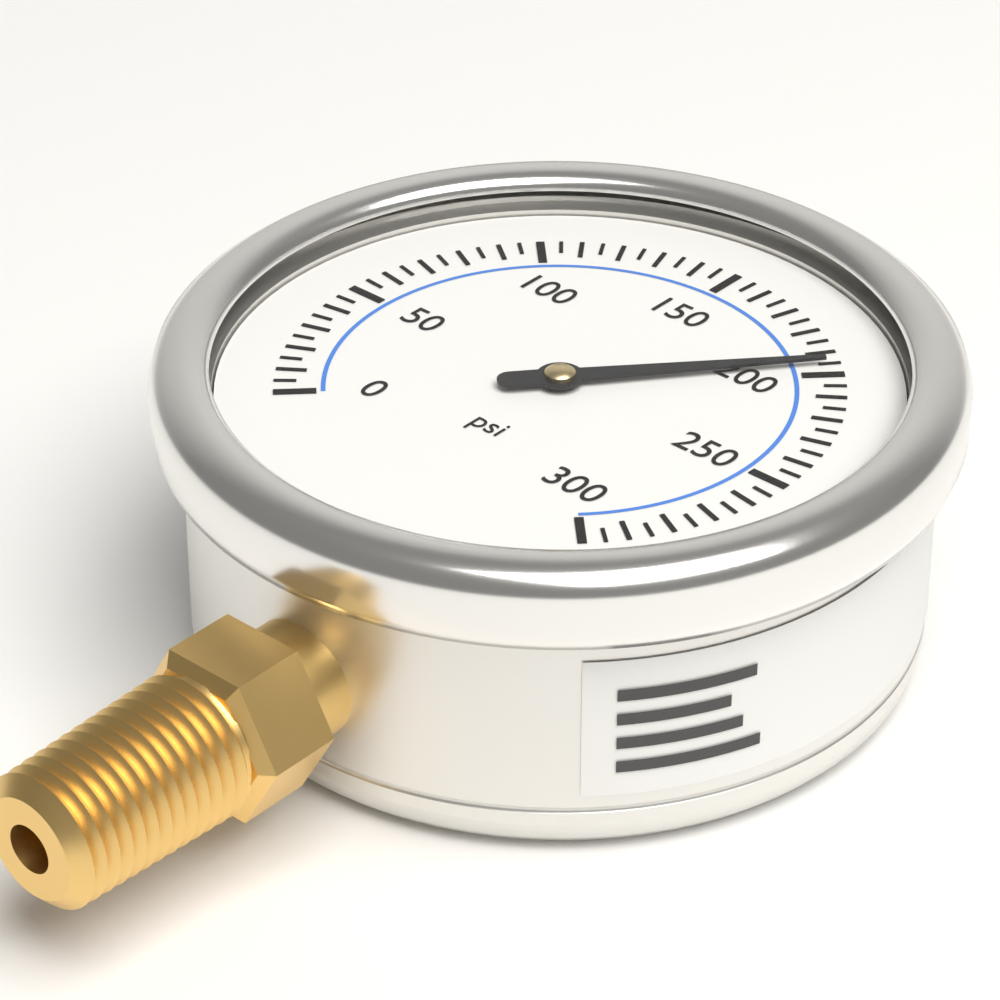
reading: 195 psi
